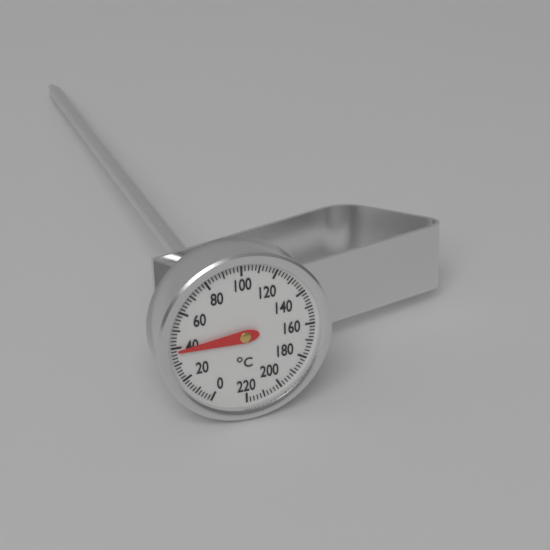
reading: 38 °C
